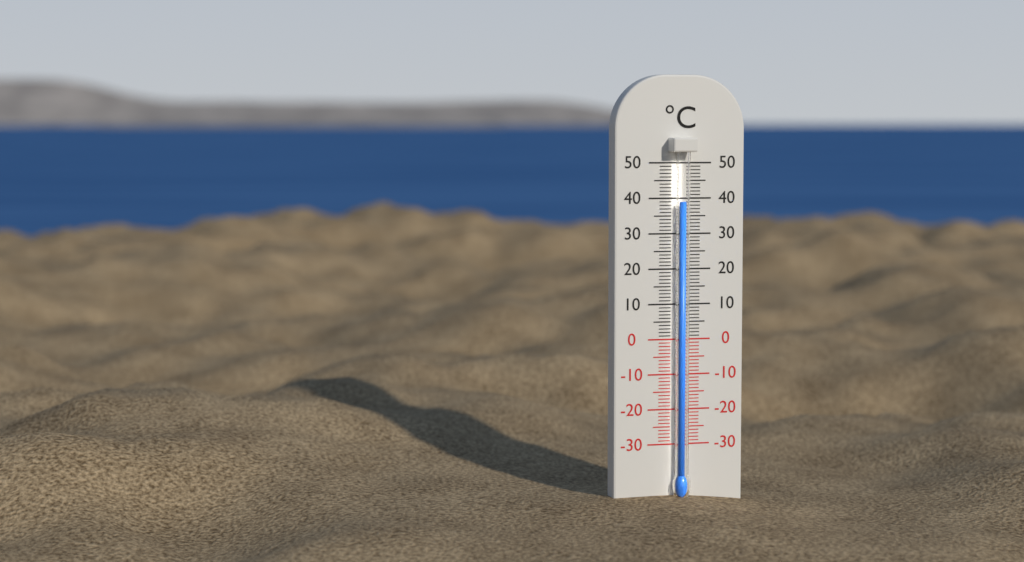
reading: 39 °C
